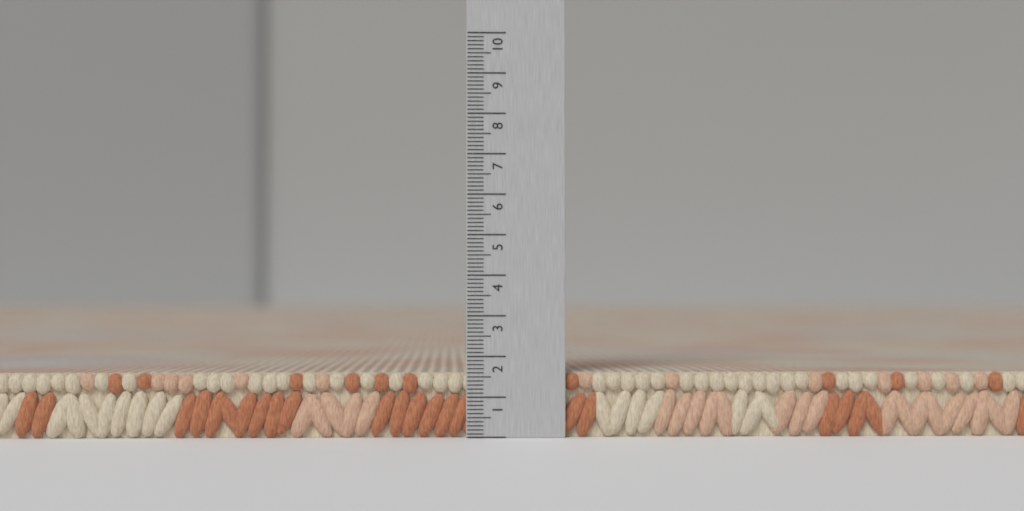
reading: 1.6 (no unit)
